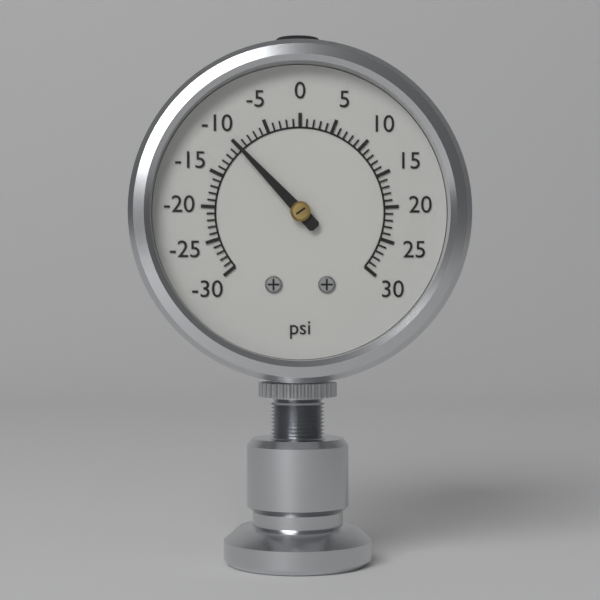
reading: -10 psi
